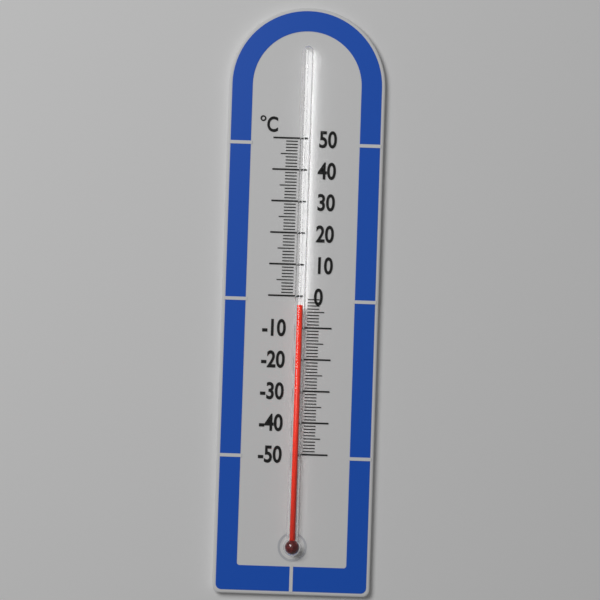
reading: -3 °C
